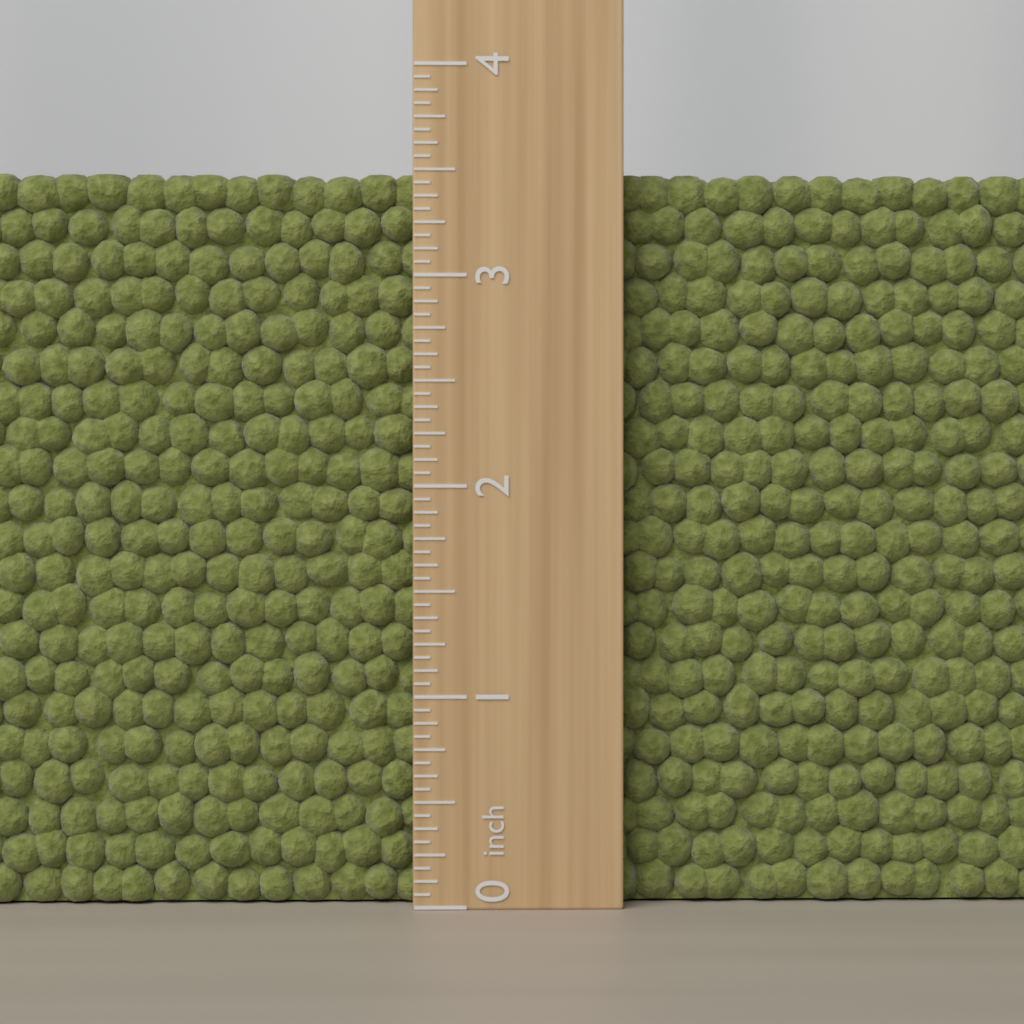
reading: 3.5000 inch
